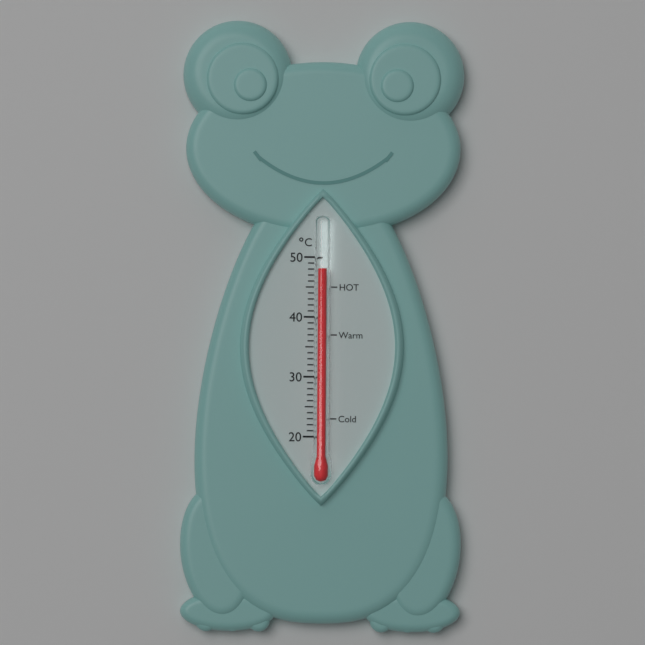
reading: 48 °C
